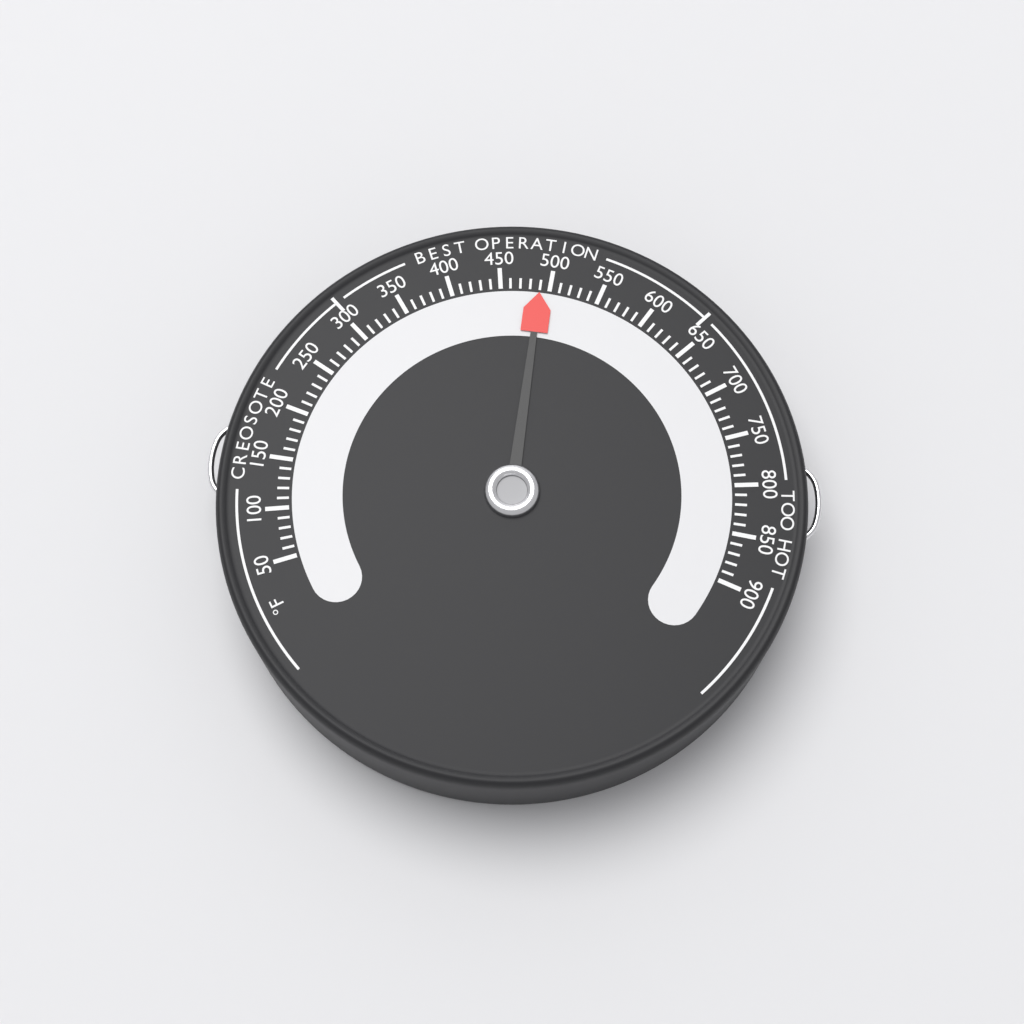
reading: 490 °F
